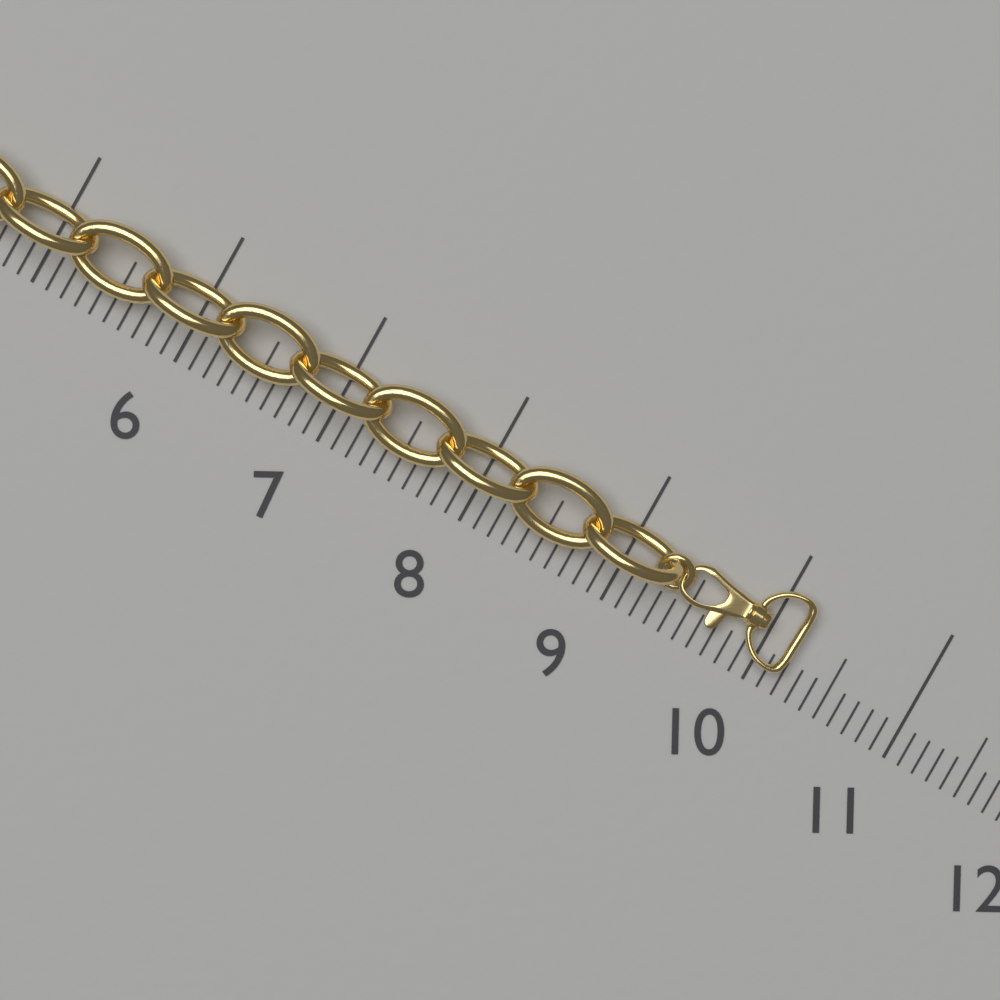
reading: 10.2 (no unit)
